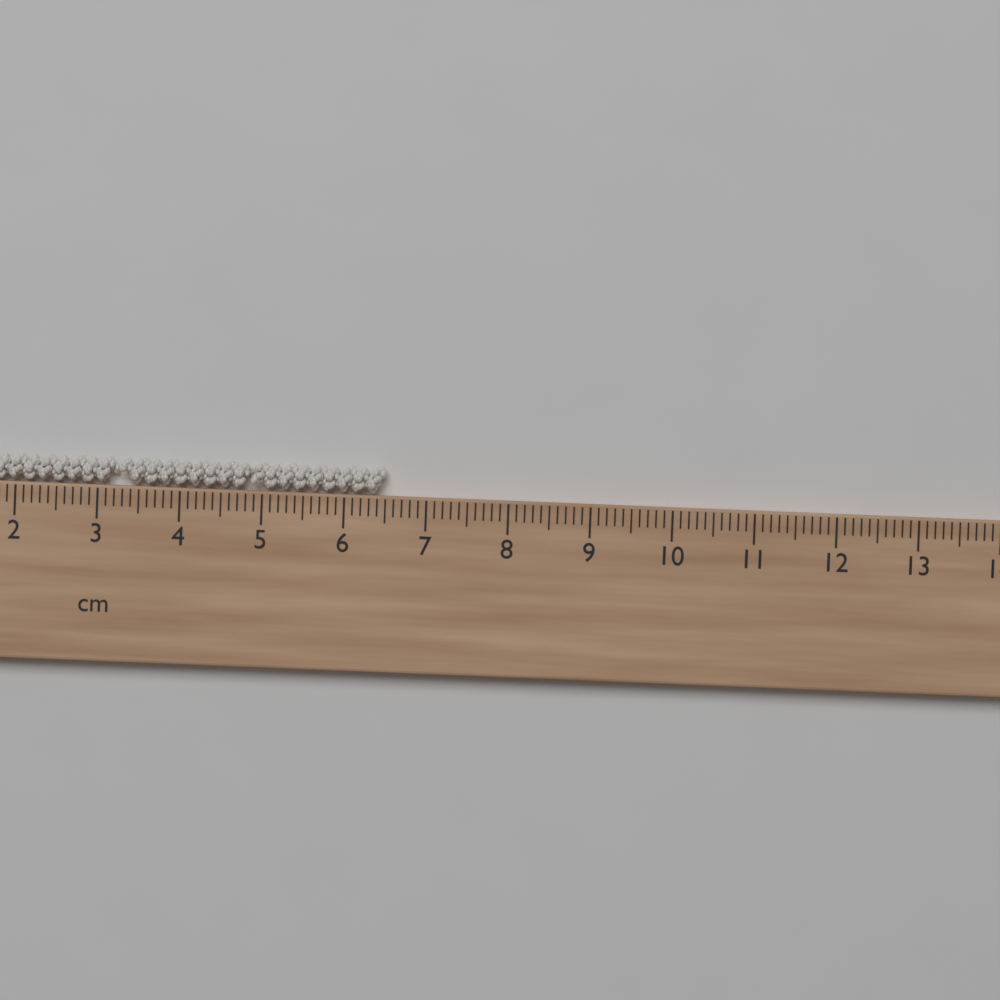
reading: 6.5 cm
